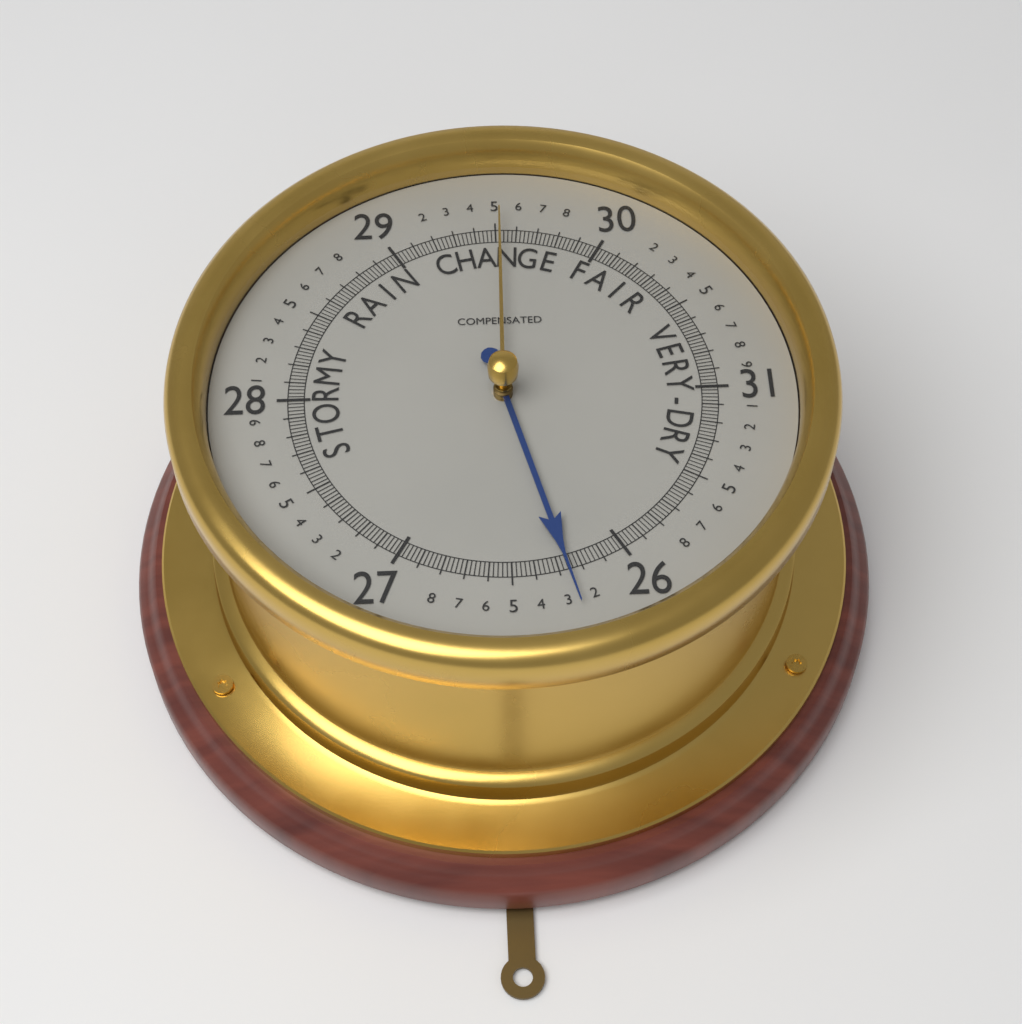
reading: 26.26 (no unit)
